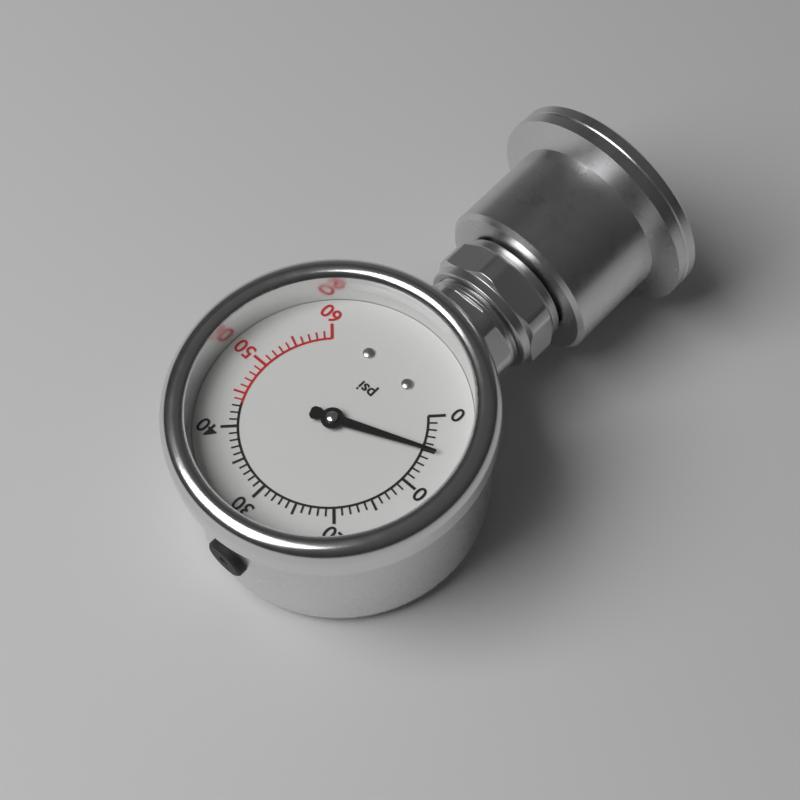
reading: 5 psi
